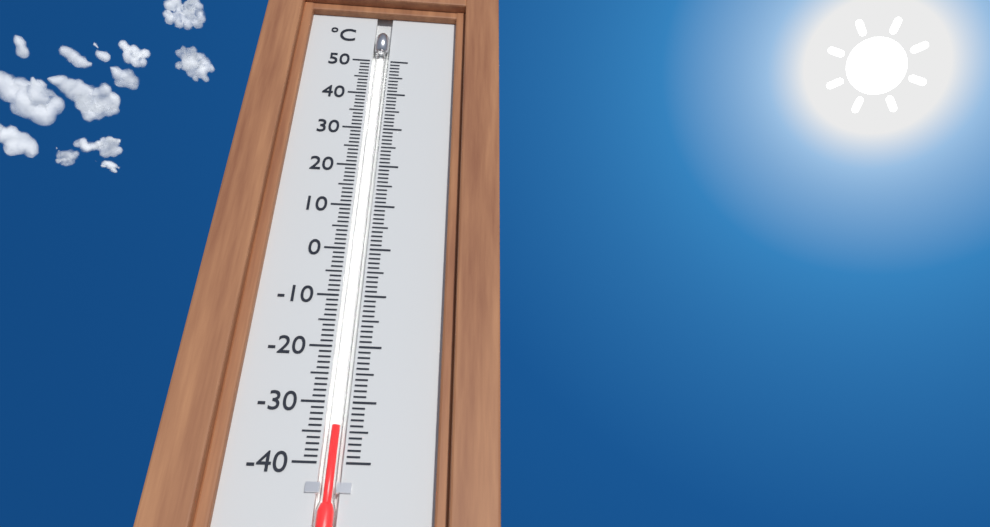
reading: -34 °C
